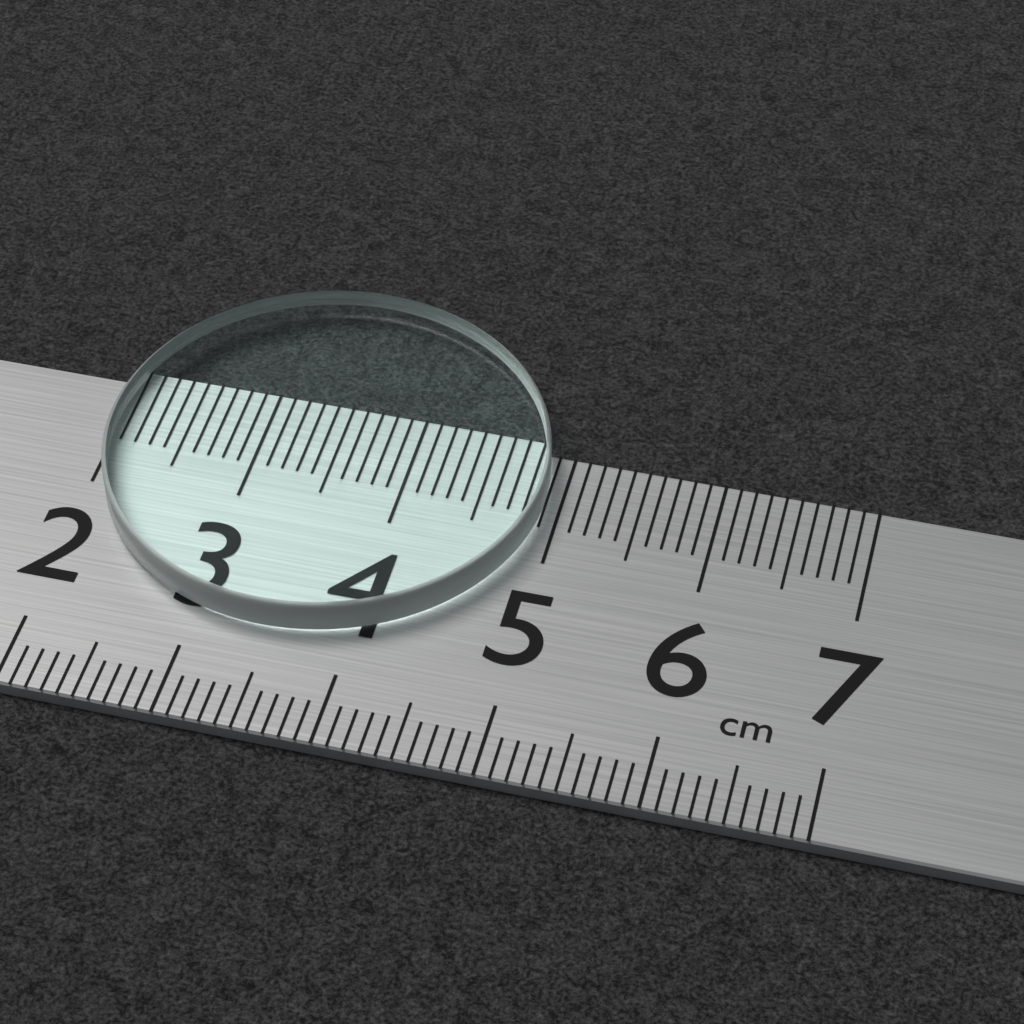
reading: 4.9 cm
